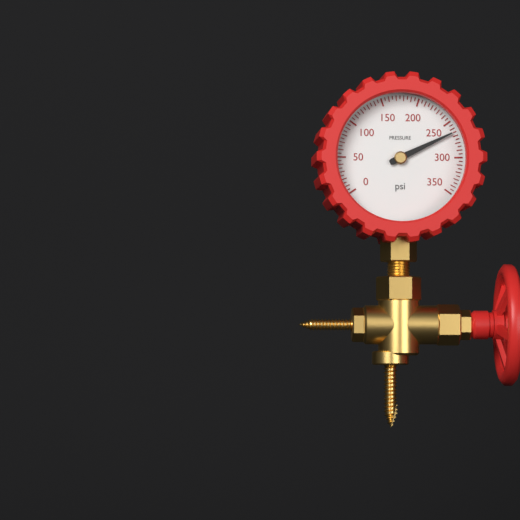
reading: 265 psi
